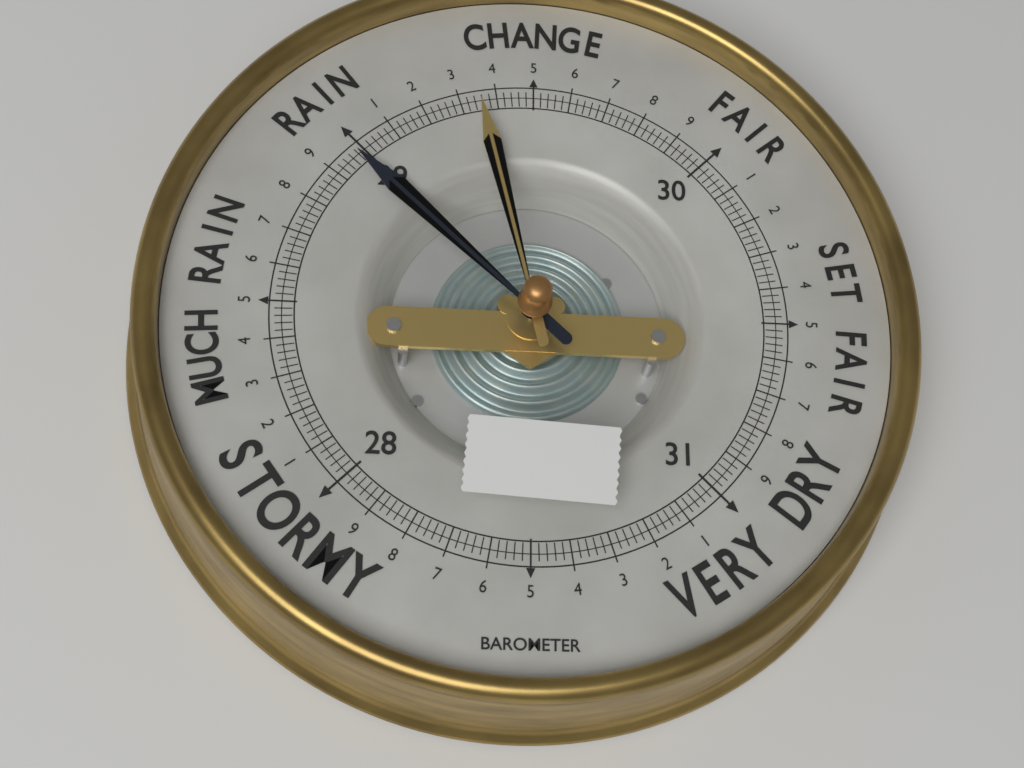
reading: 28.98 (no unit)
